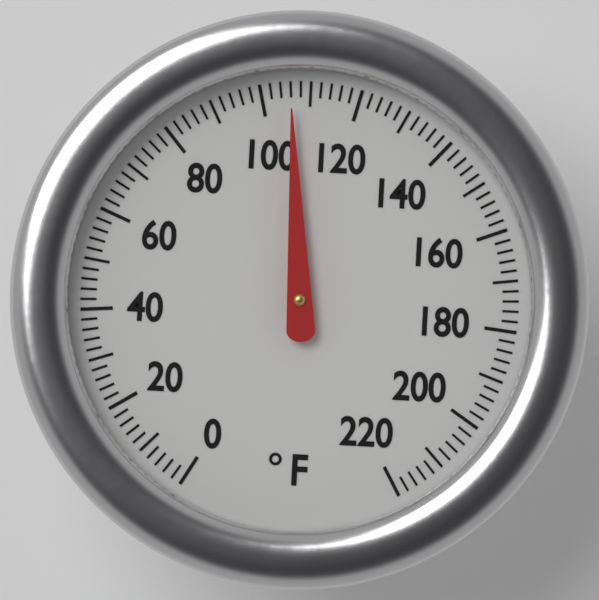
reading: 106 °F
